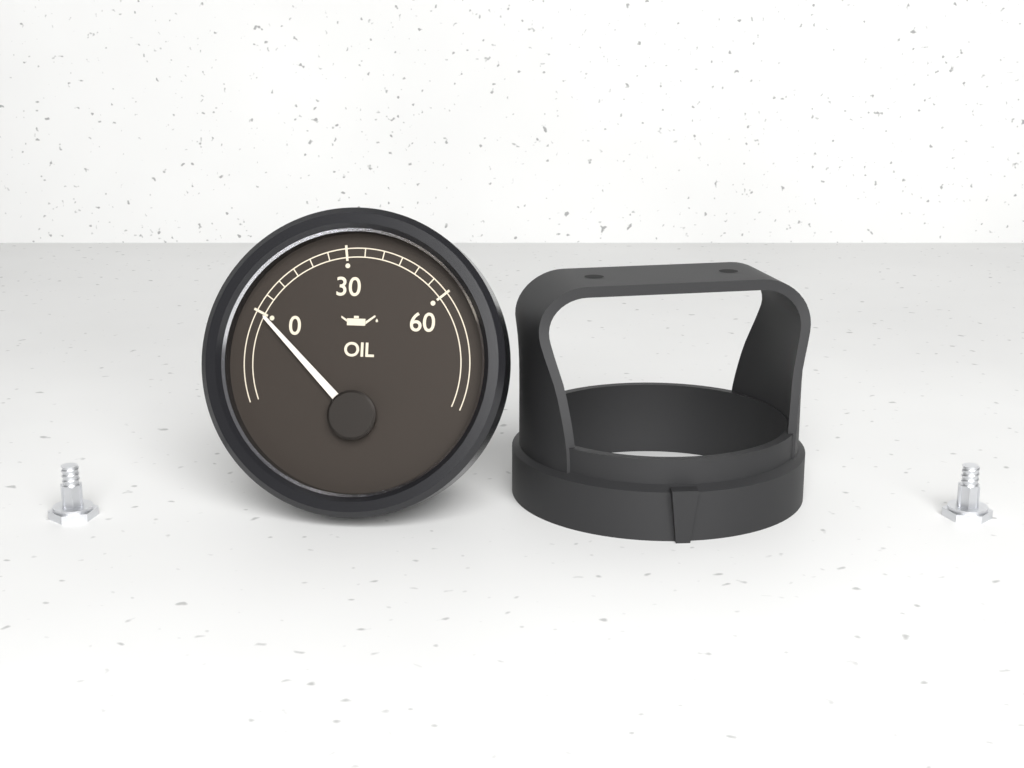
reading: 0 (no unit)
